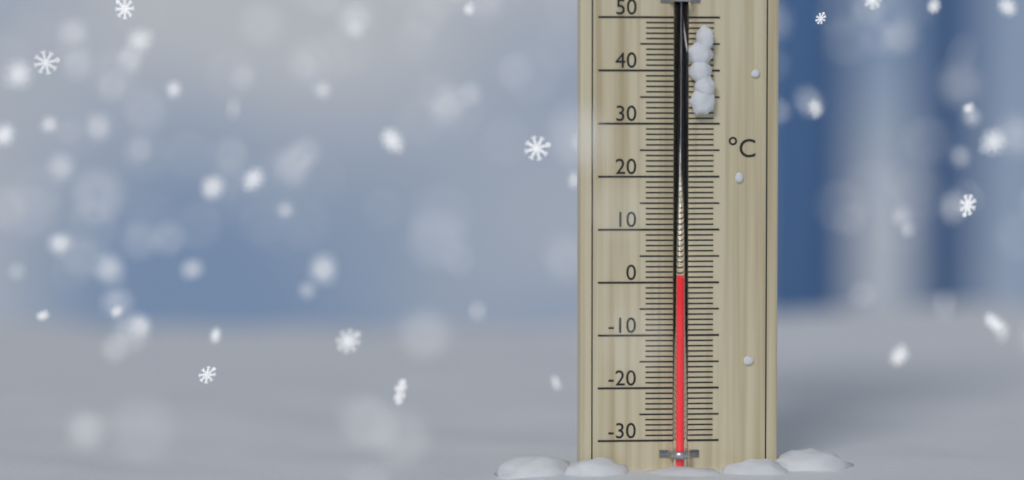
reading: 1 °C
